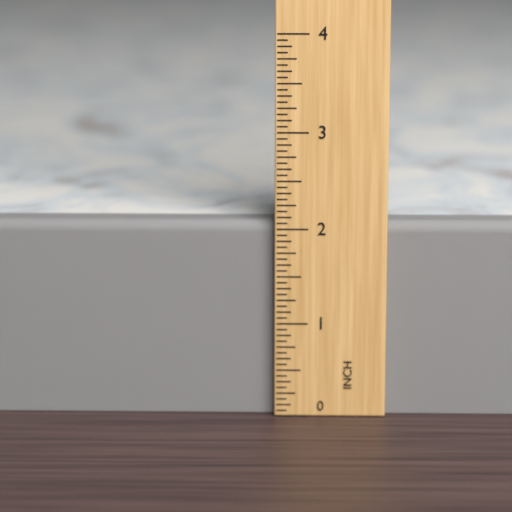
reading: 2.0625 in
